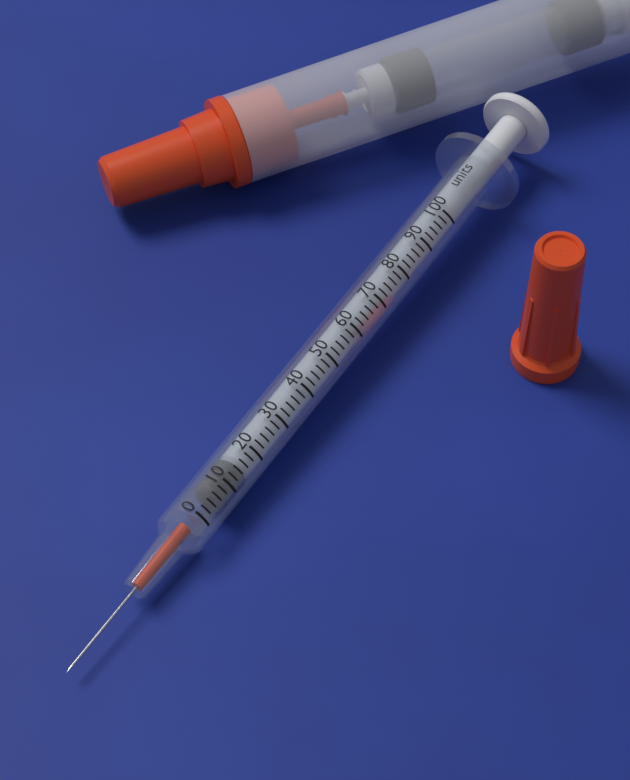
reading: 6 units
